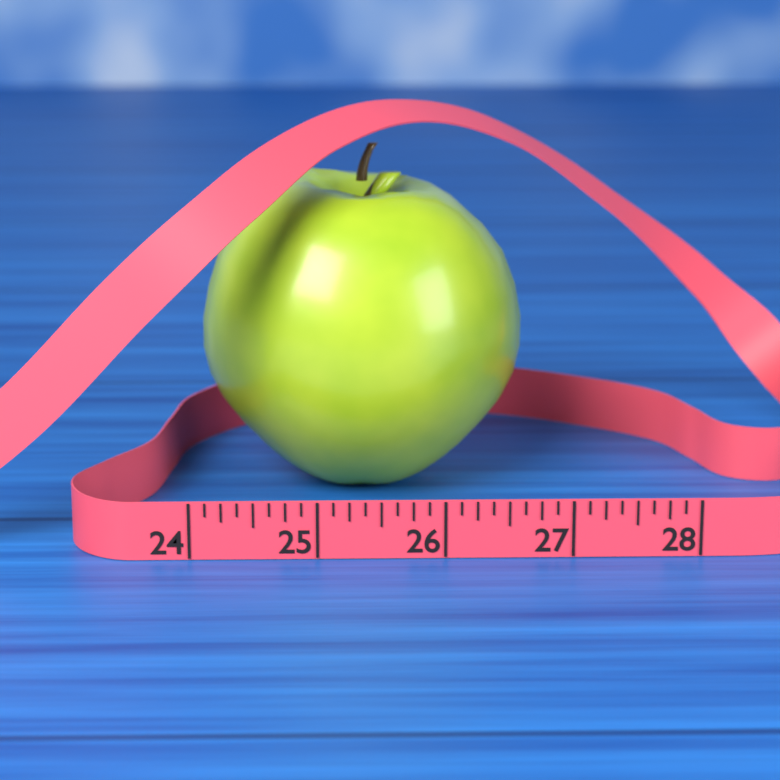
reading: 26.750 (no unit)
